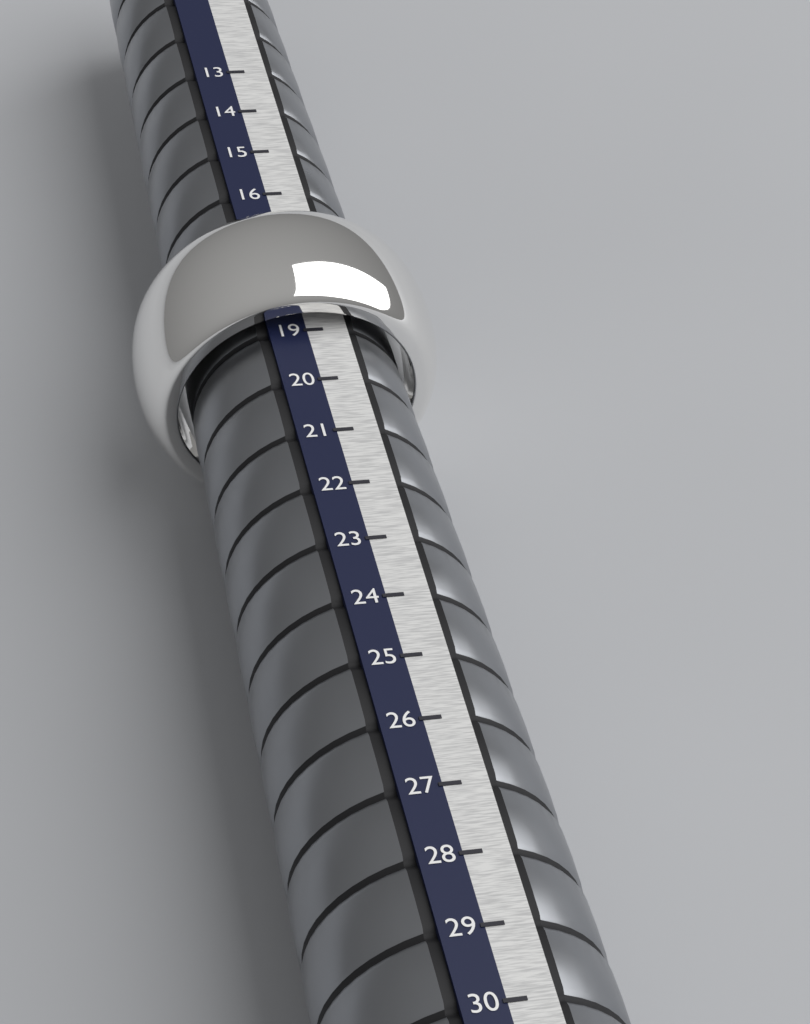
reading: 19 (no unit)
